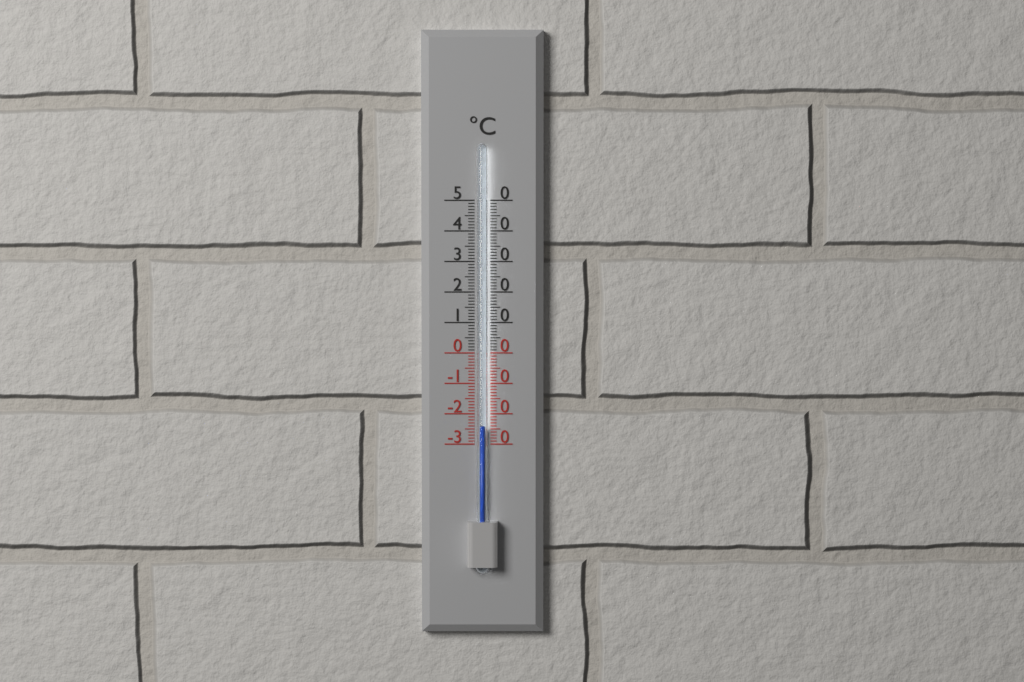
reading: -24 °C
